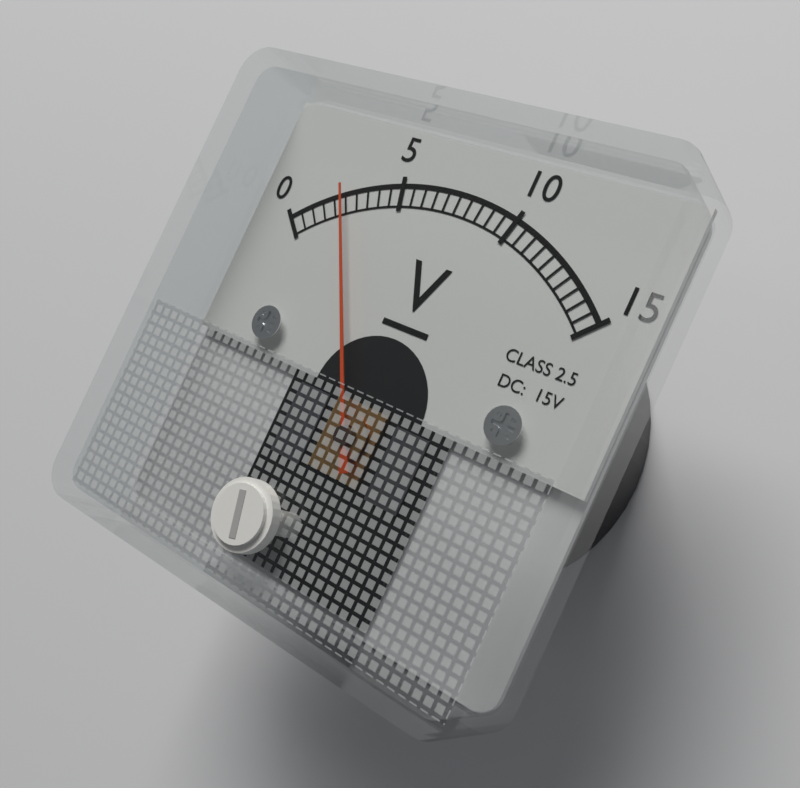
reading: 2.5 V
